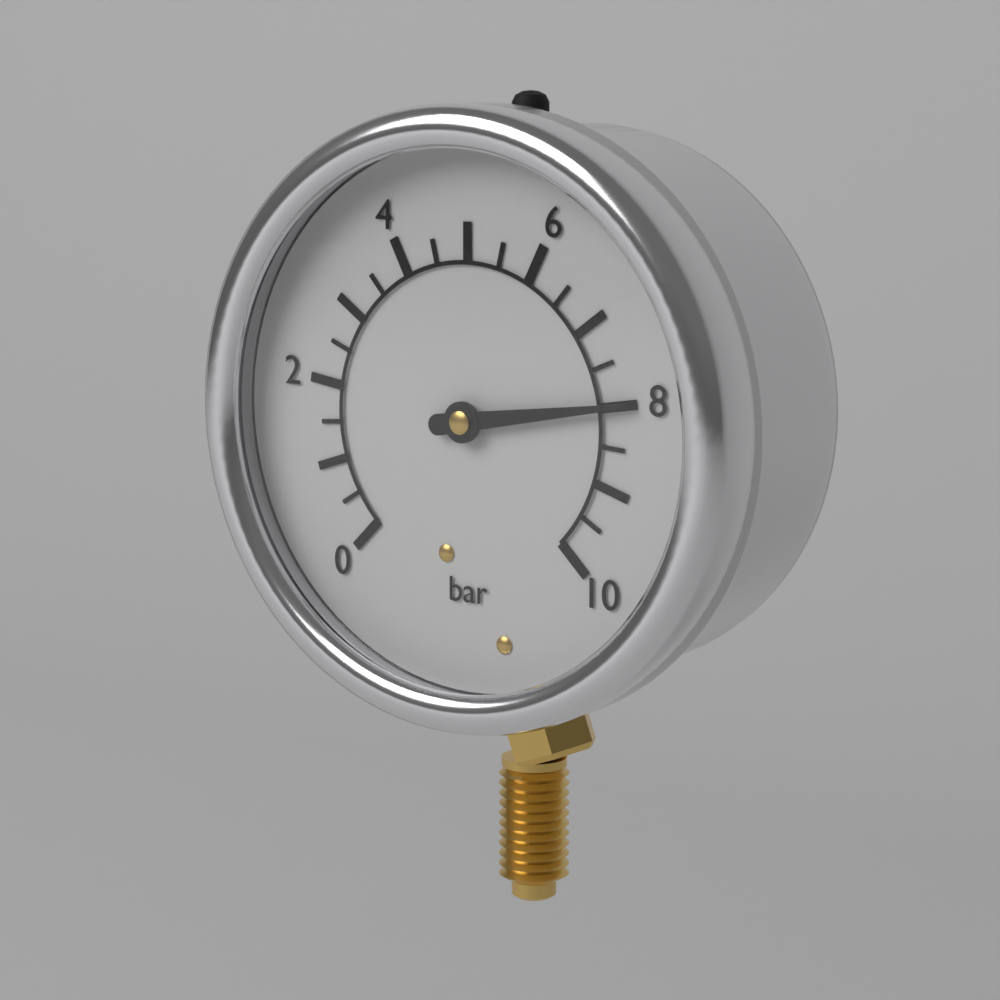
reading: 8.0 bar
